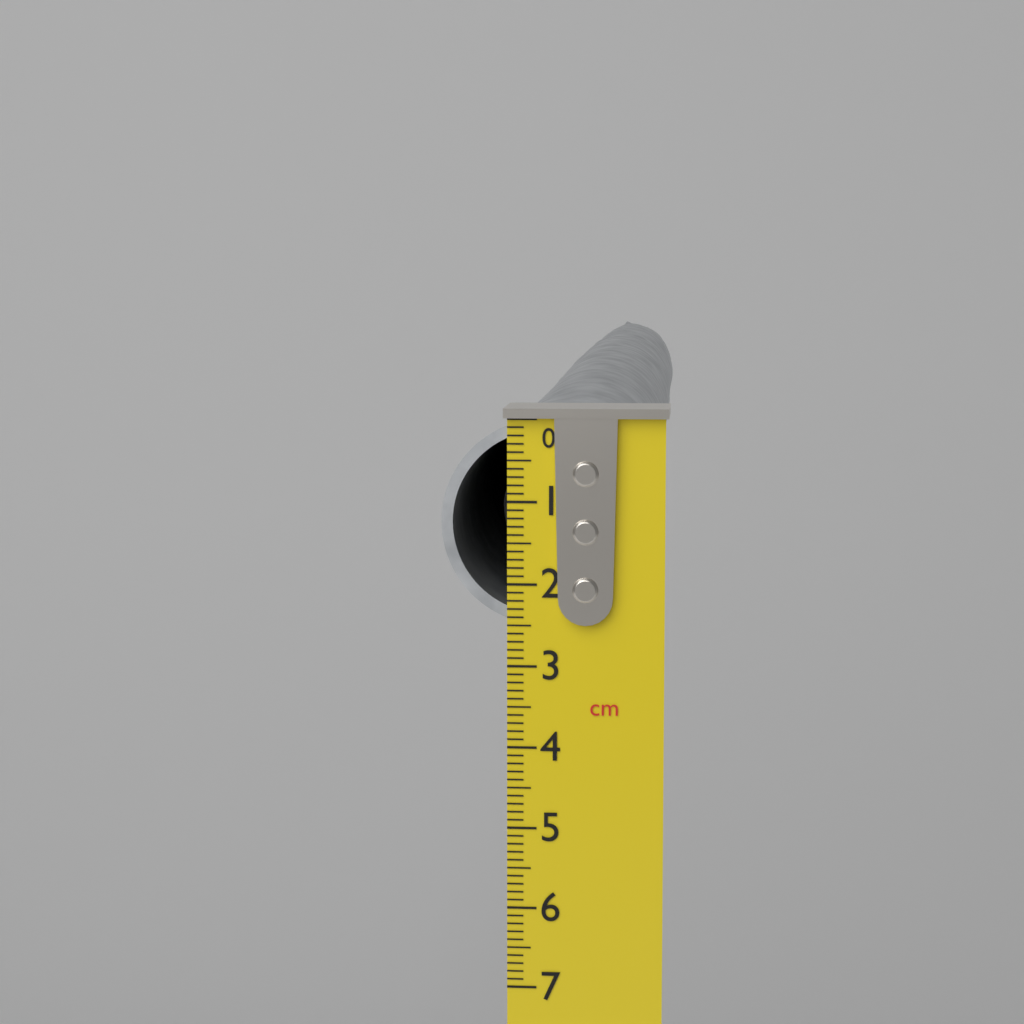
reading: 2.5 cm
